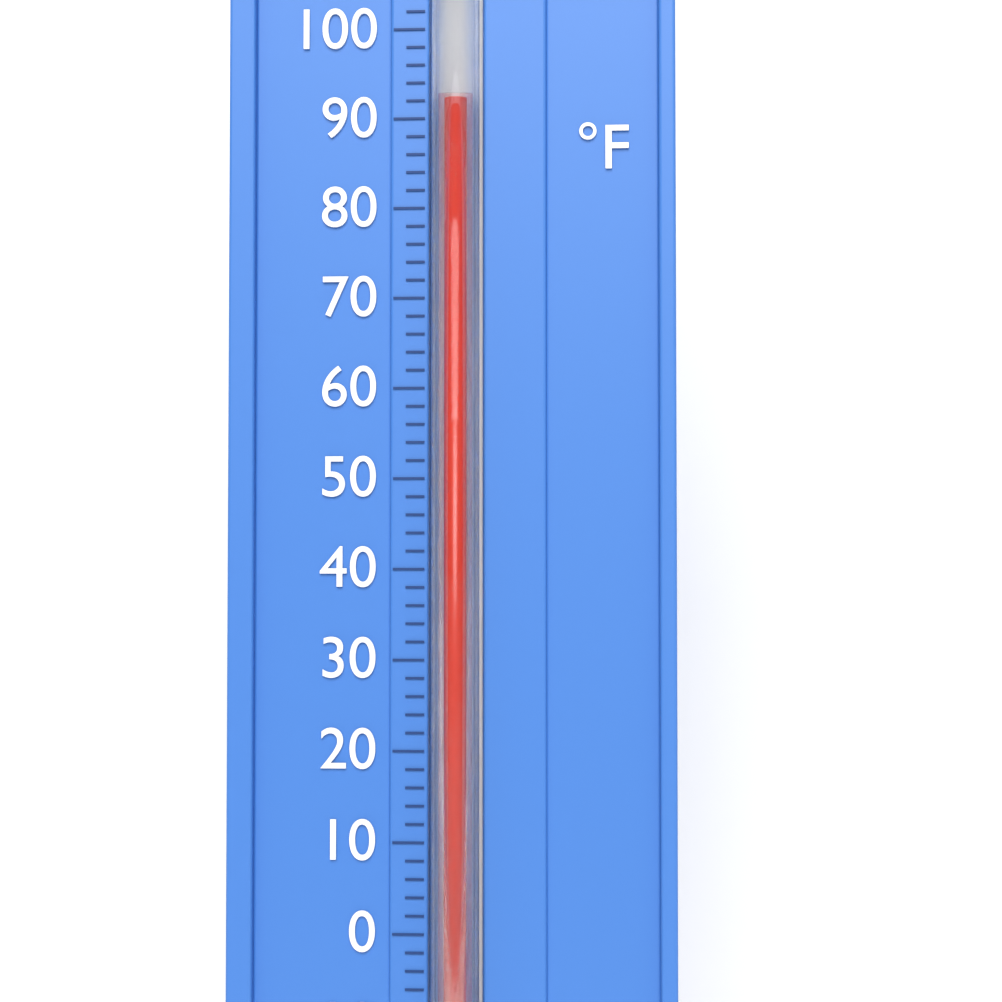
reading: 92 °F
